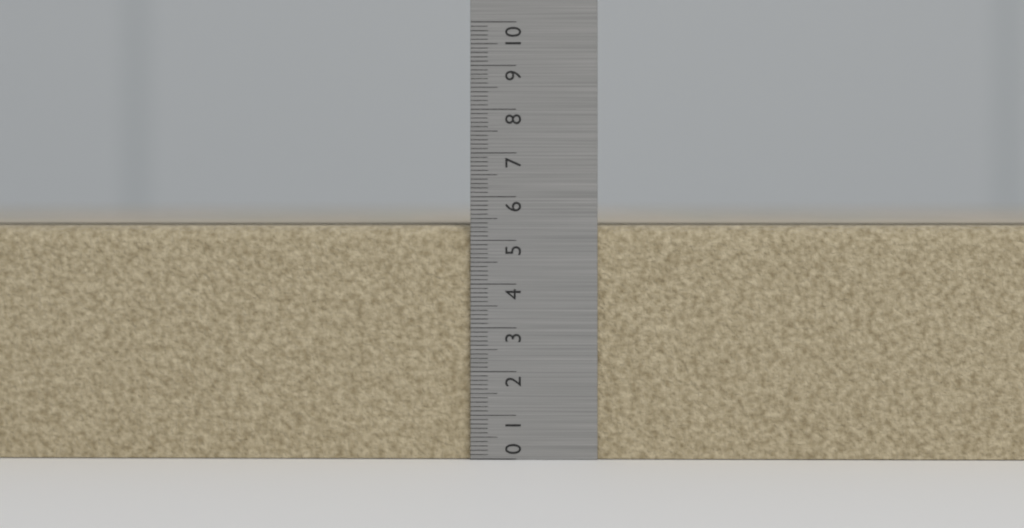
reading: 5.4 (no unit)
